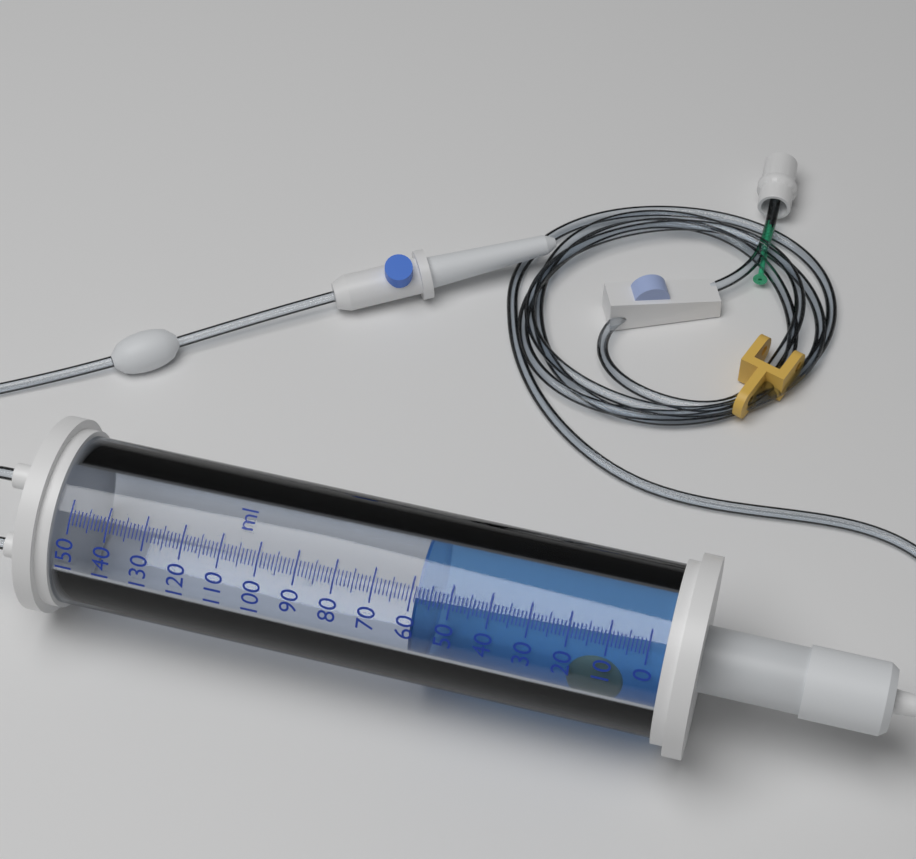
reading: 59 ml
